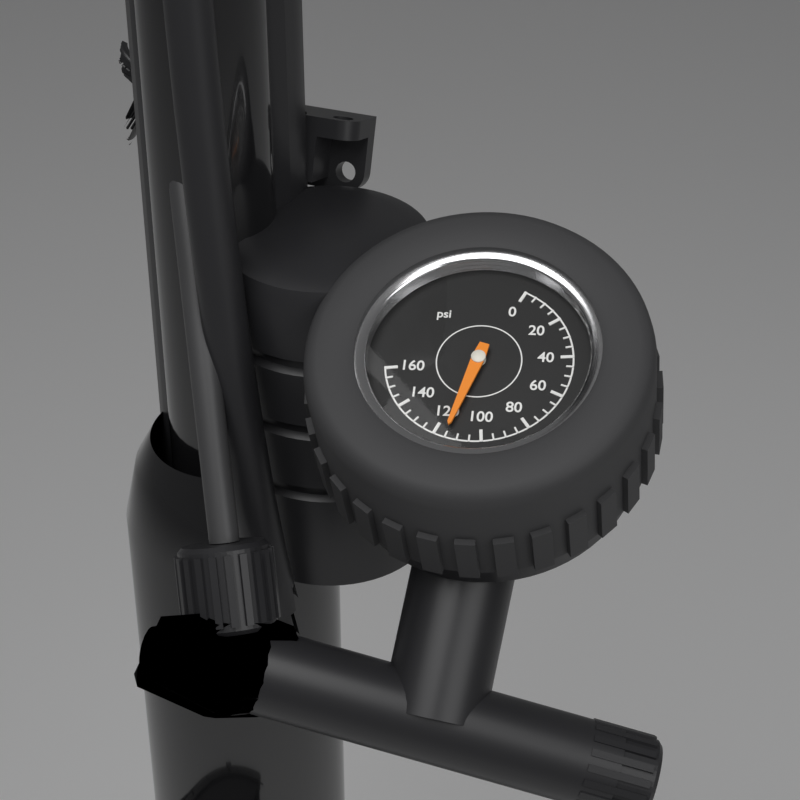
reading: 115 psi
